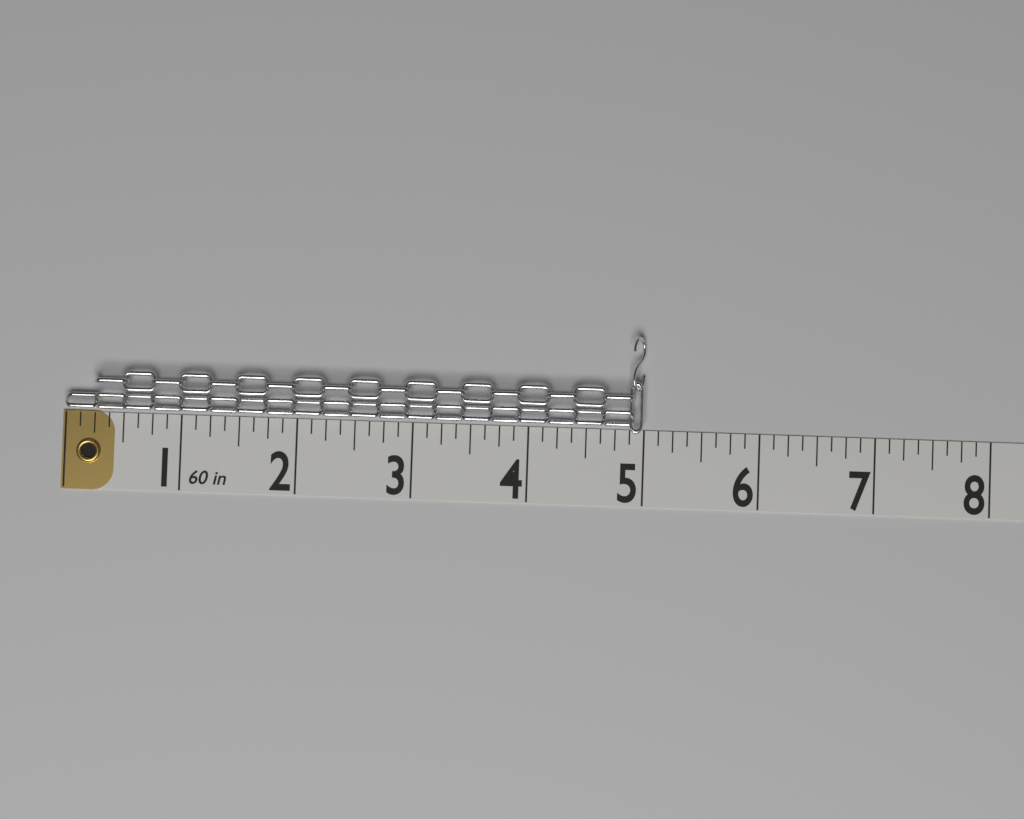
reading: 5.000 in
